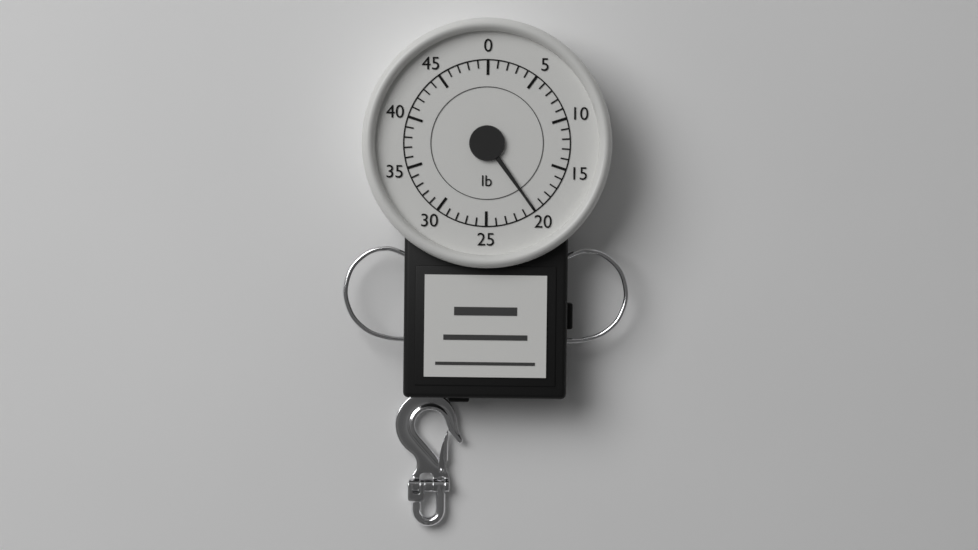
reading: 20 lb
